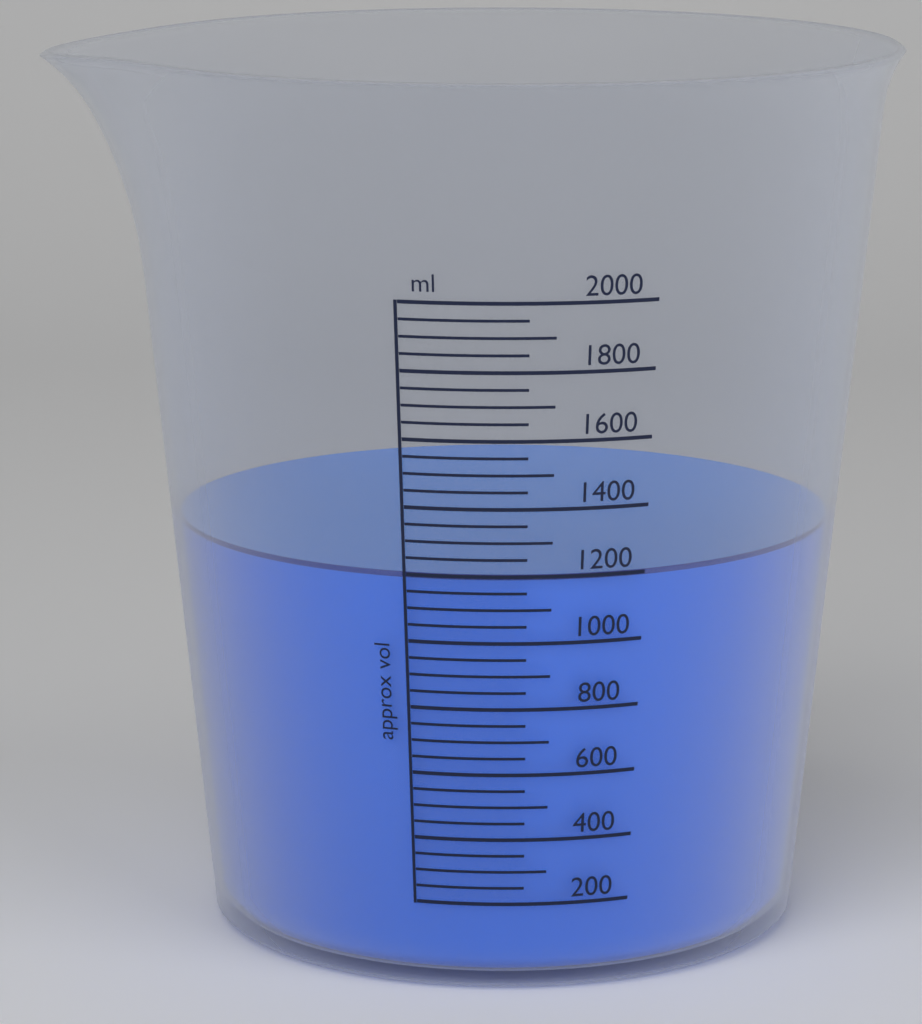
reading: 1200 ml
